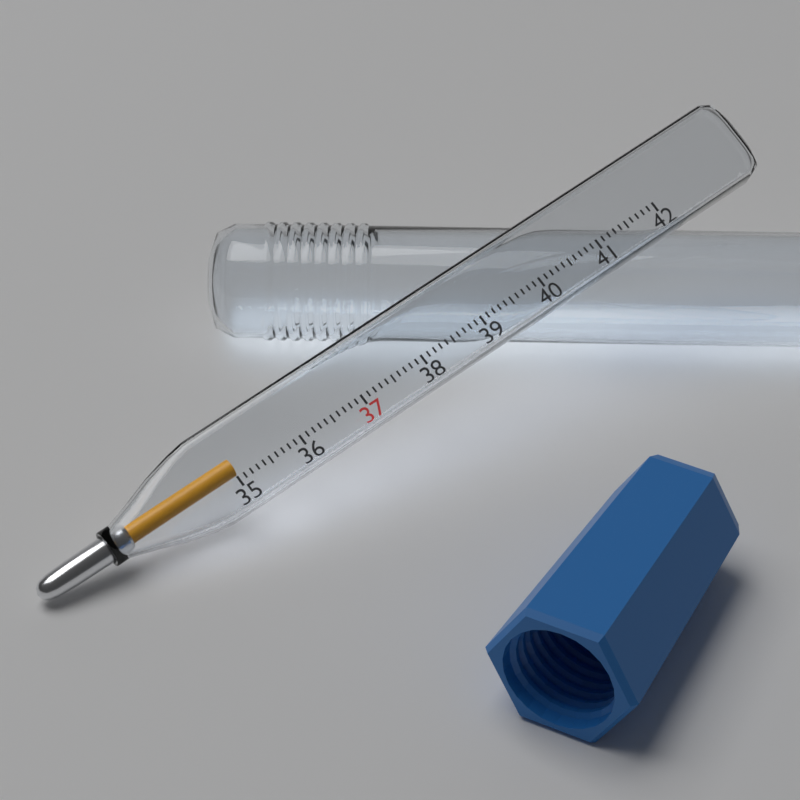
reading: 35.0 (no unit)
